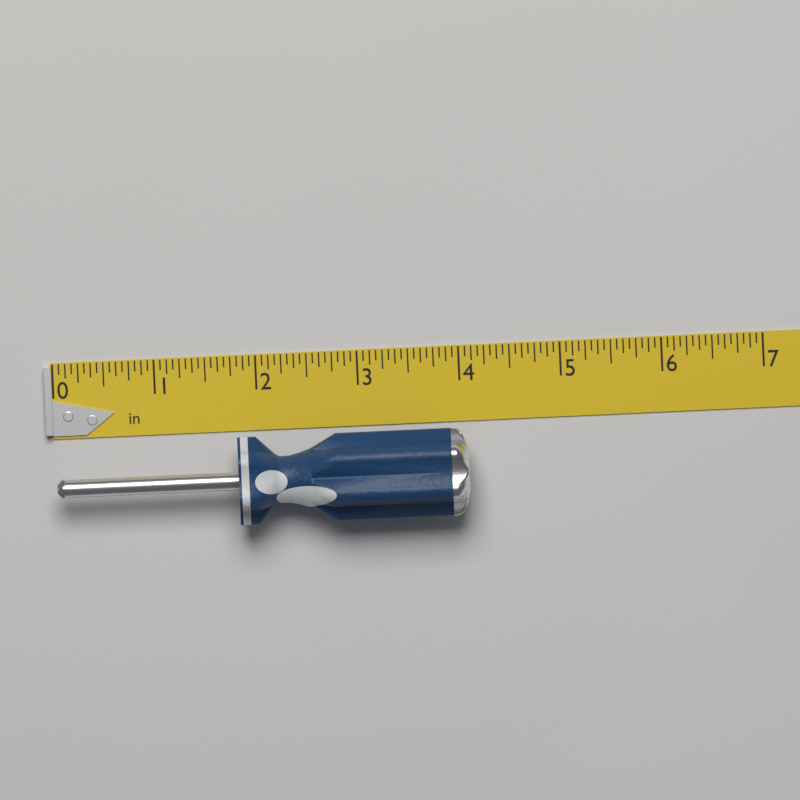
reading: 4.0625 in
